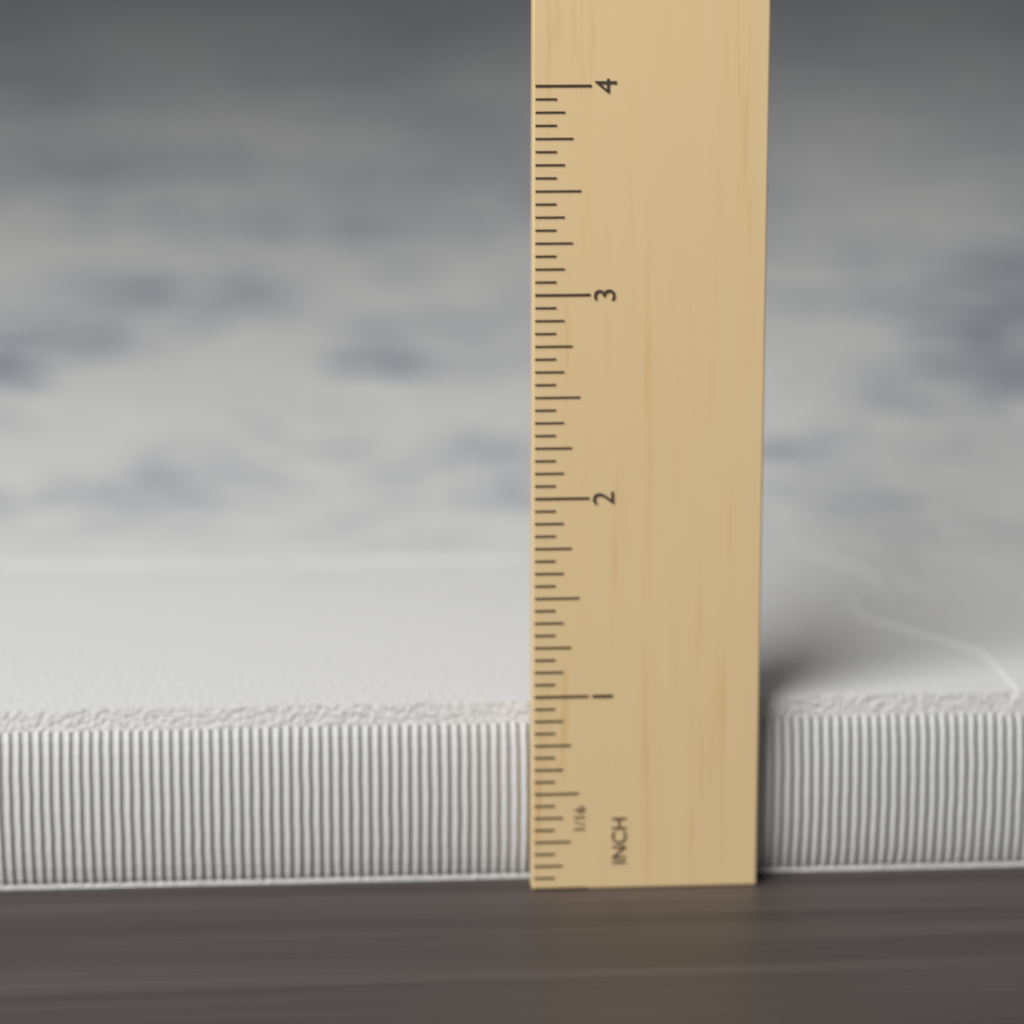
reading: 0.9375 in
